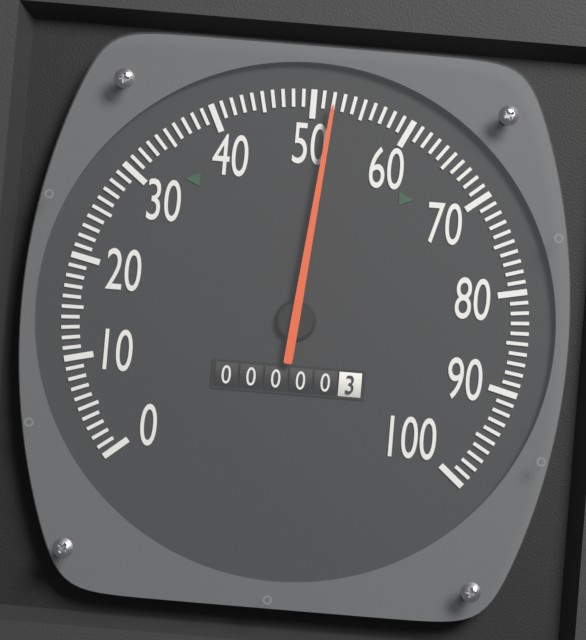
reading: 52 (no unit)
